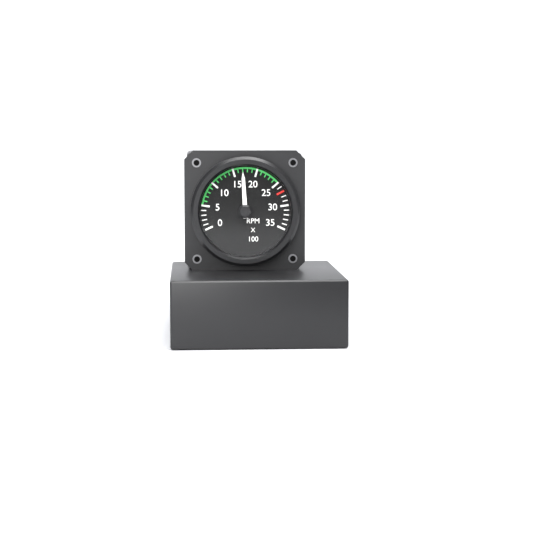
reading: 1700 RPM
